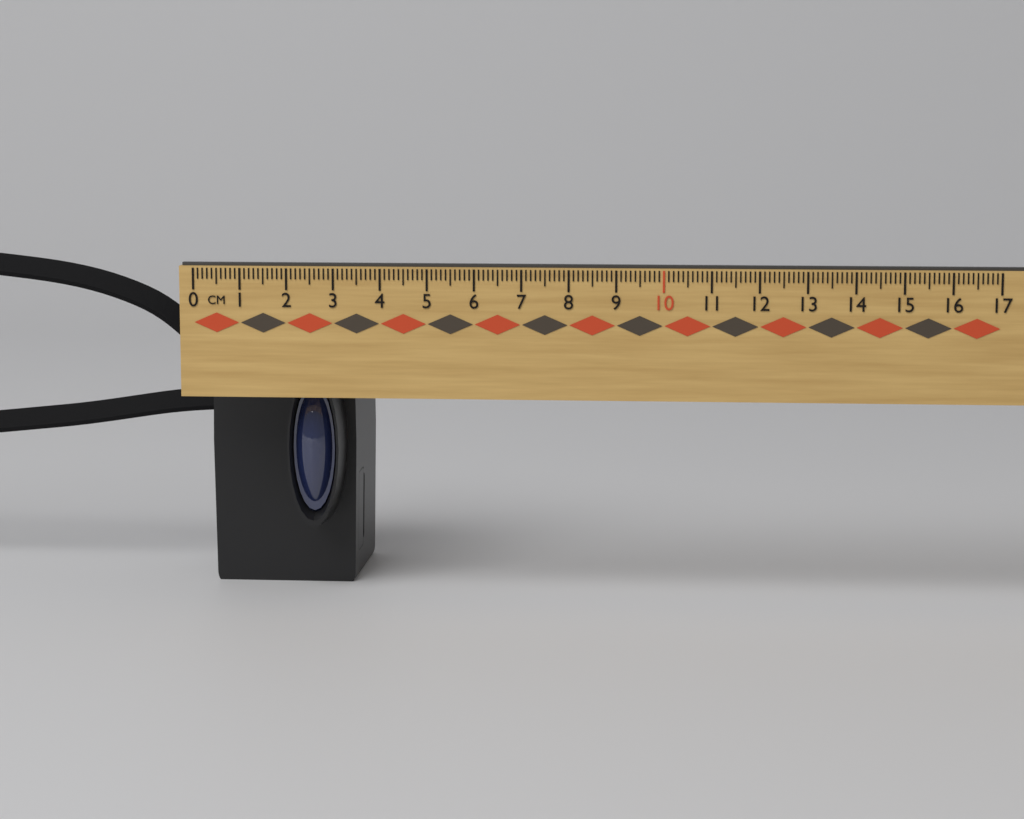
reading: 3.2 cm
